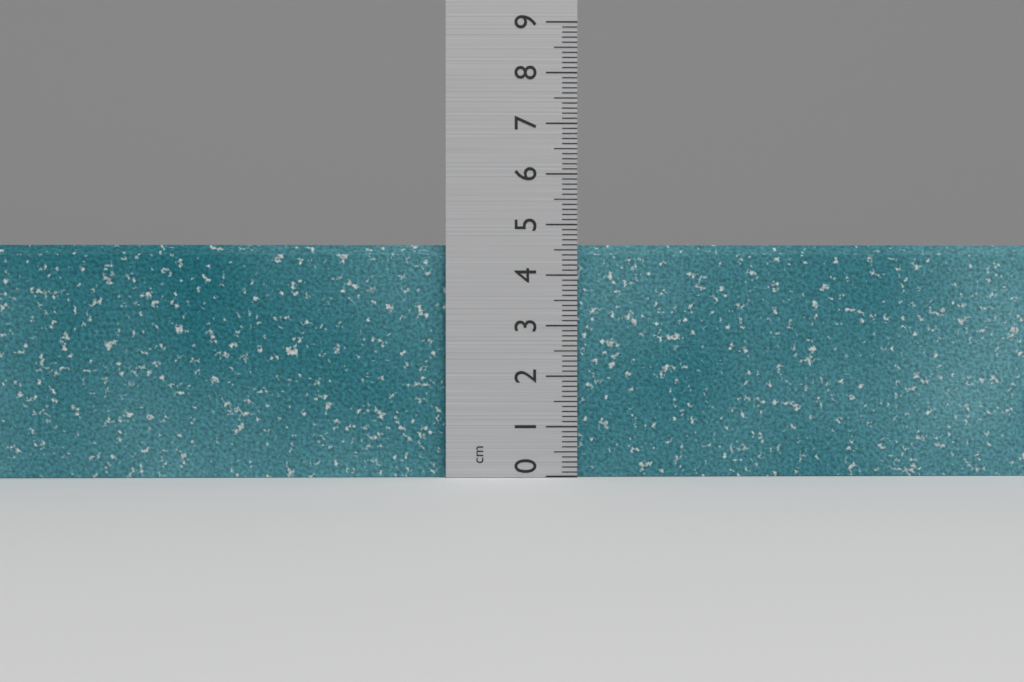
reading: 4.6 cm
